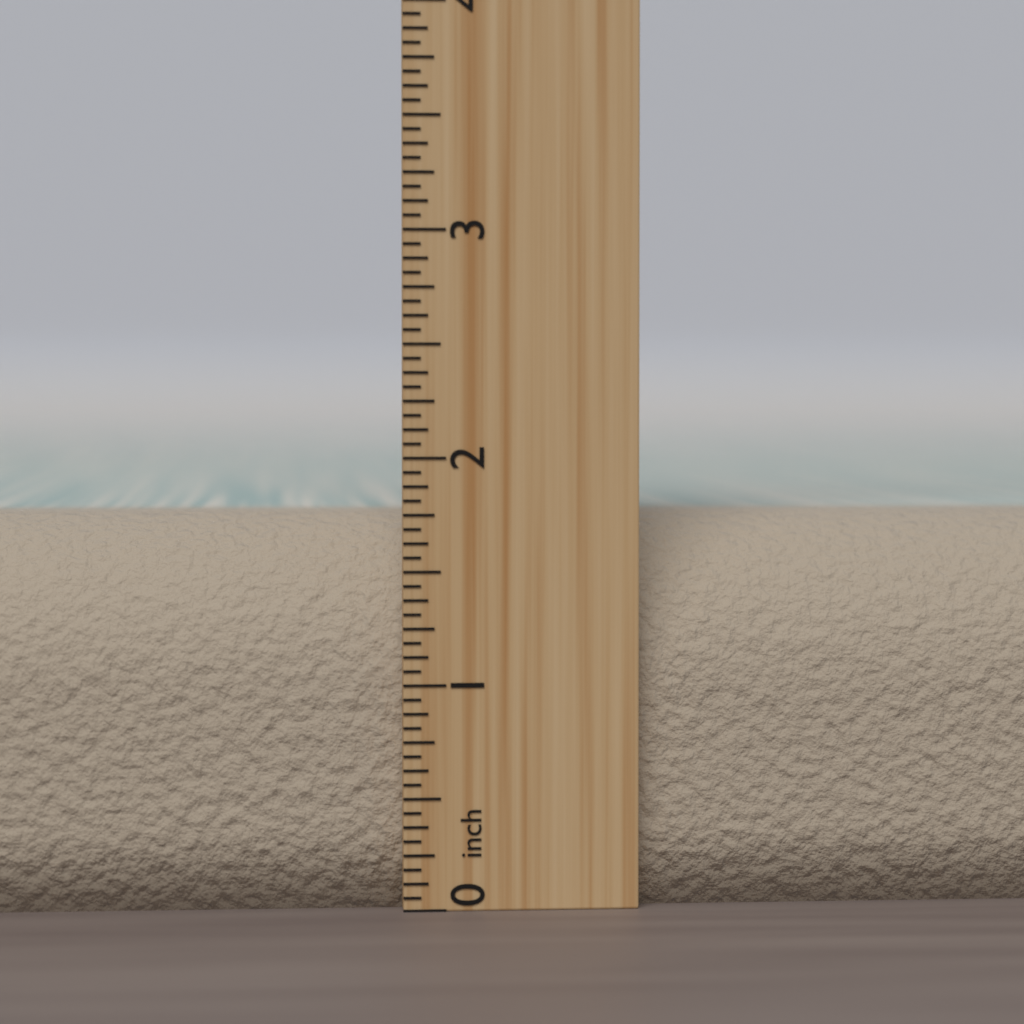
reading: 1.7500 inch
